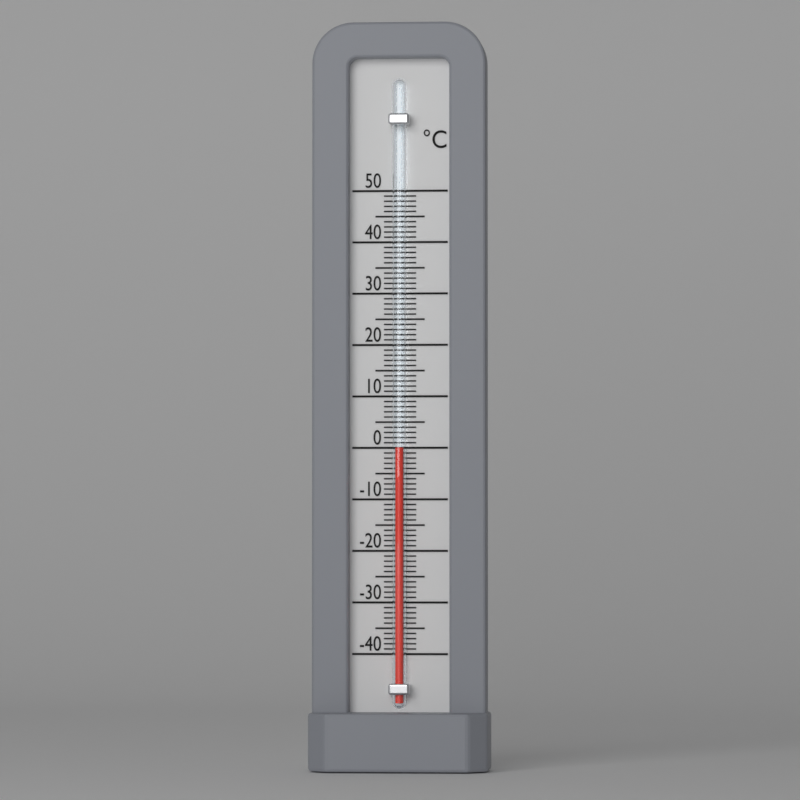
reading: 0 °C
